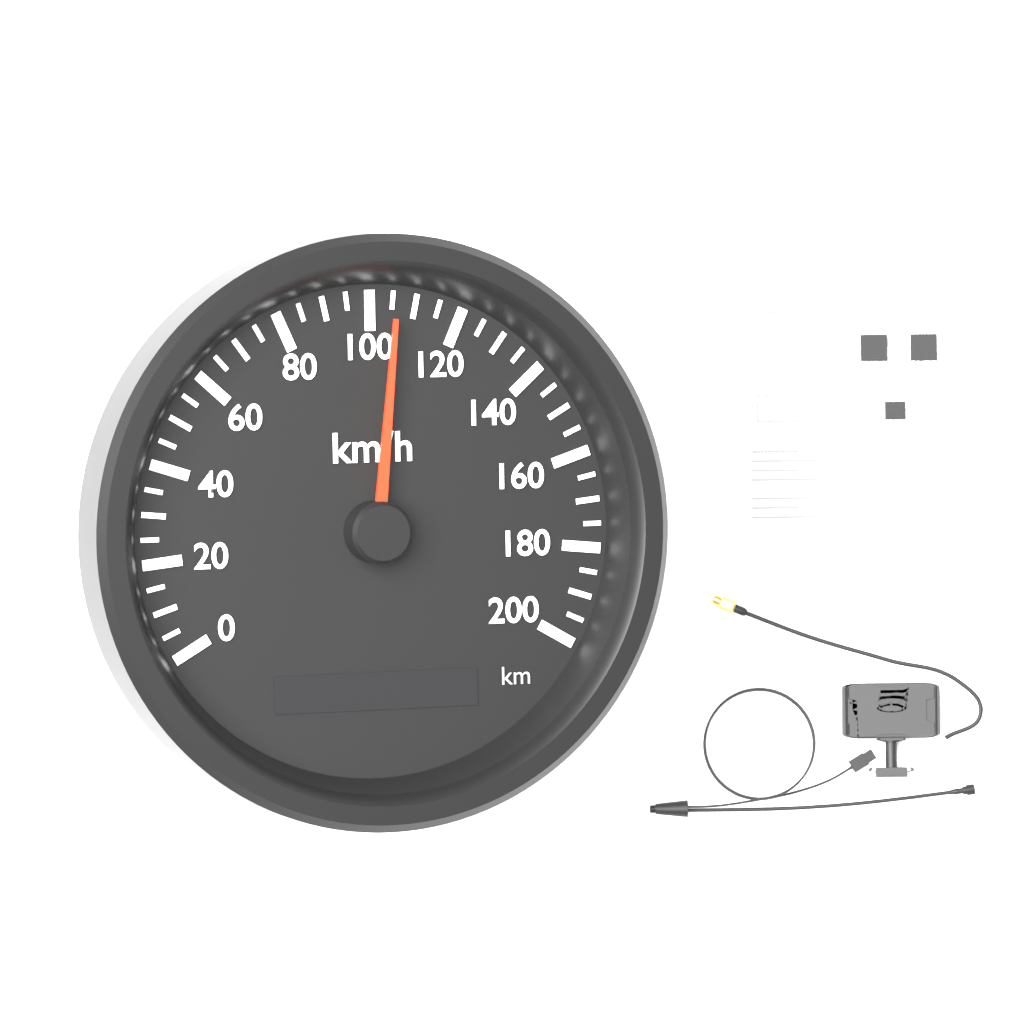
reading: 105 km/h
